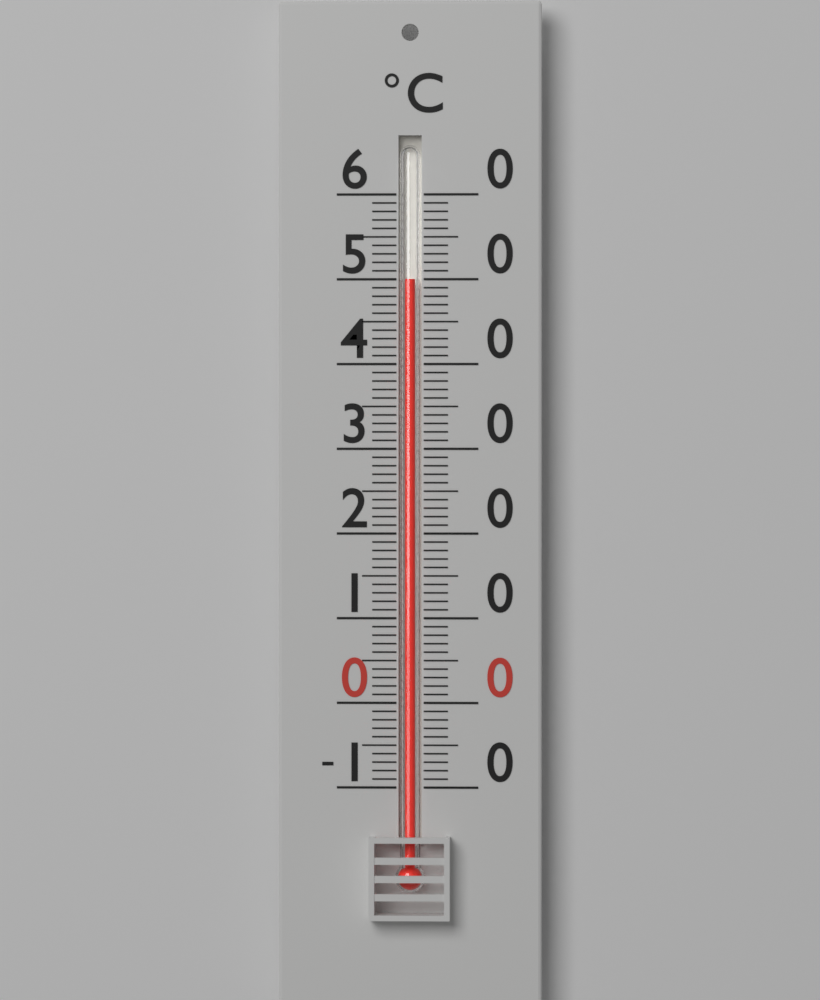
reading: 50 °C
